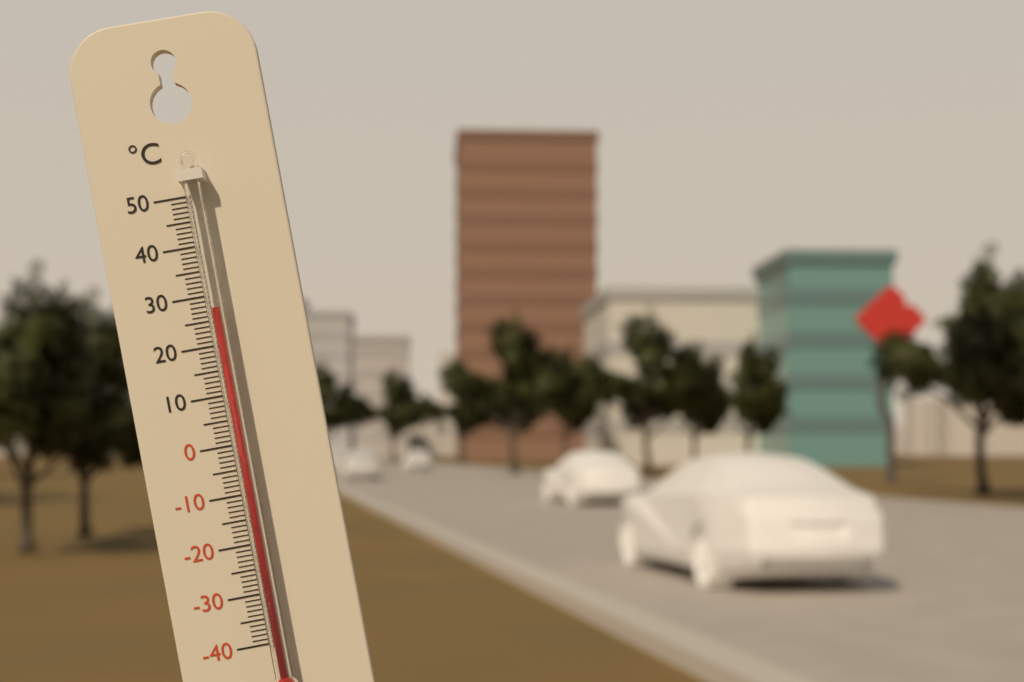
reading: 27 °C
